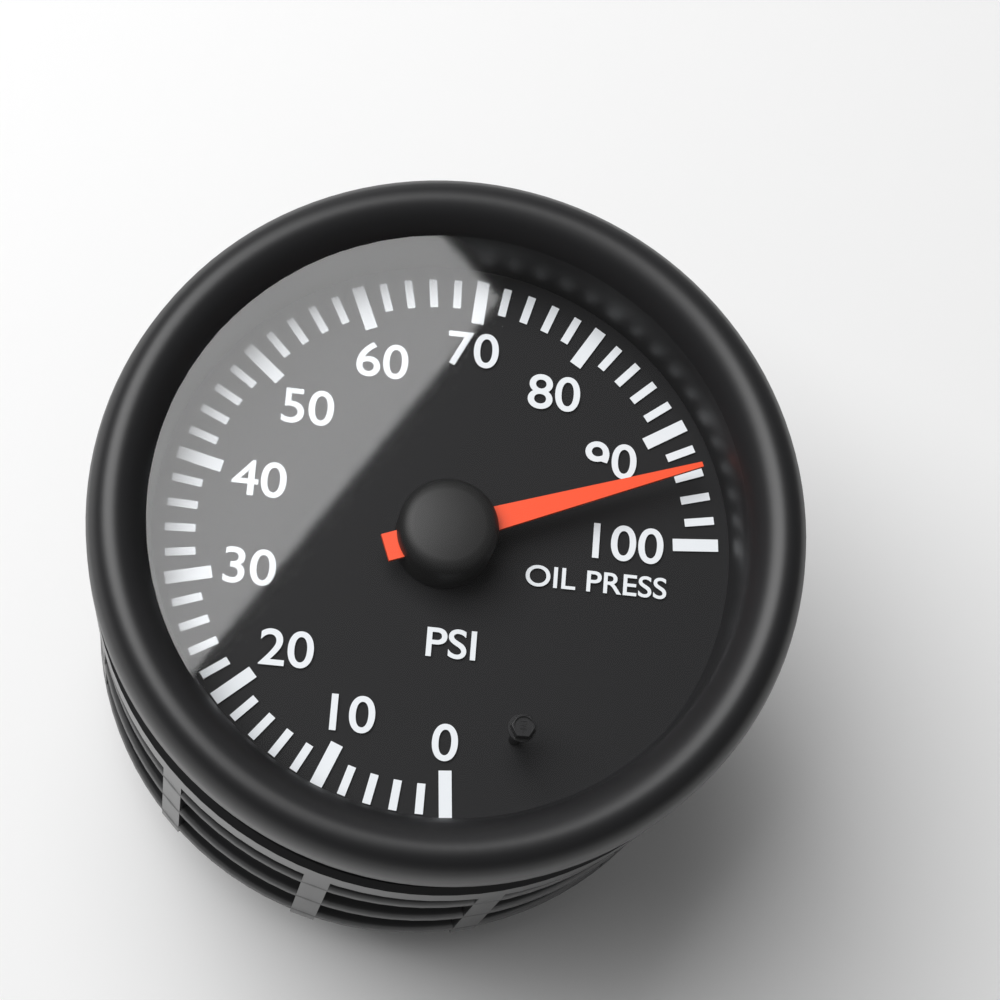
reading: 94 psi
